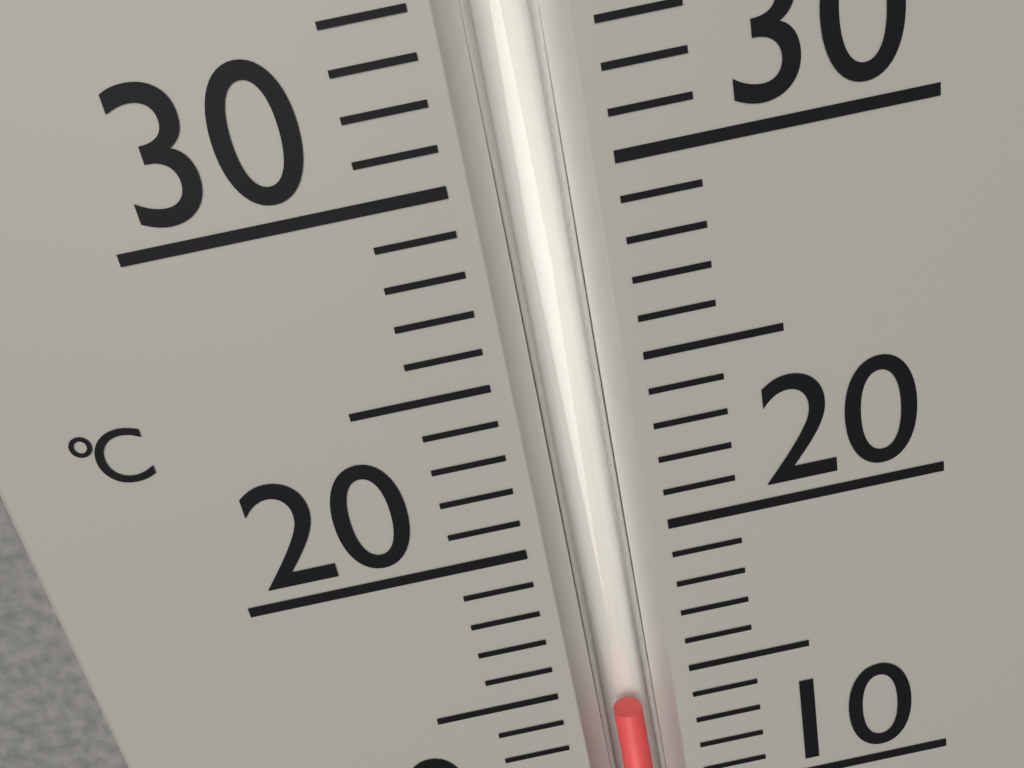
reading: 14 °C
